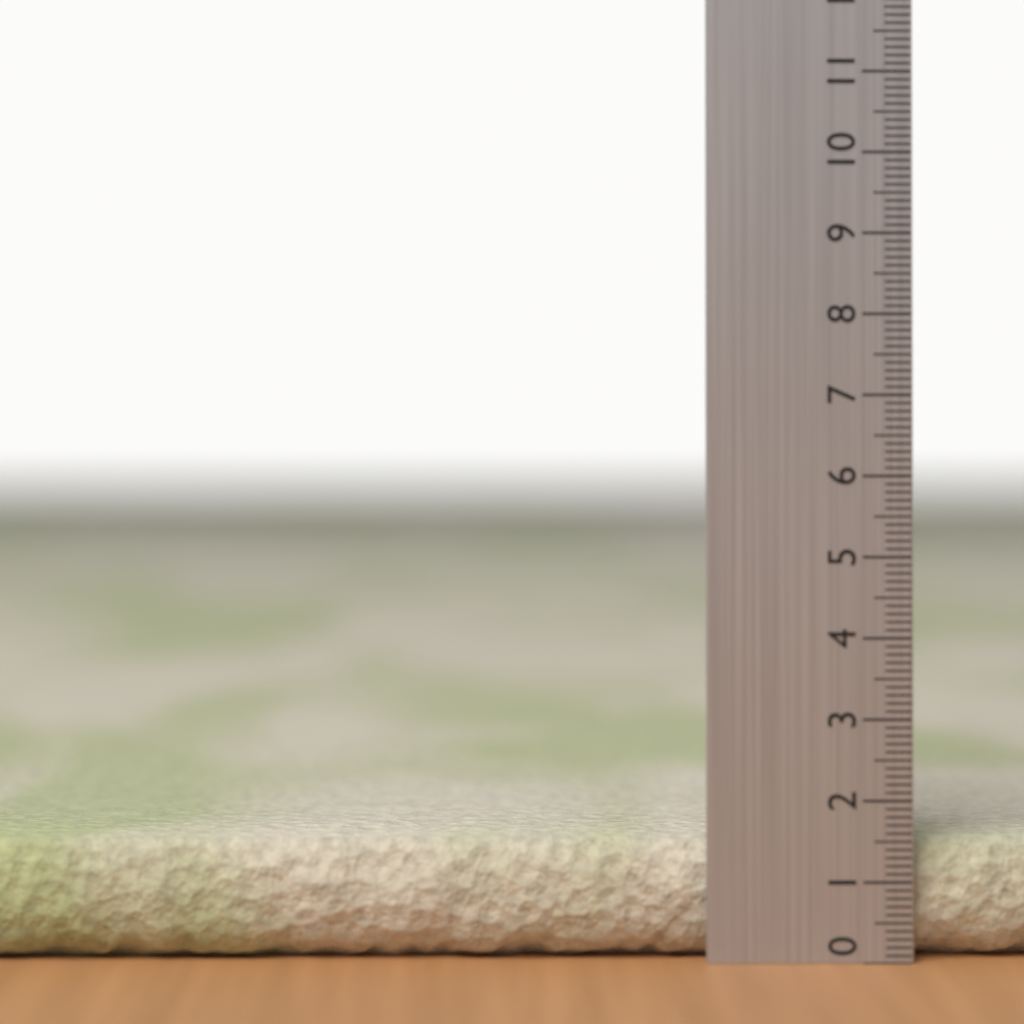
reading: 1.5 (no unit)
